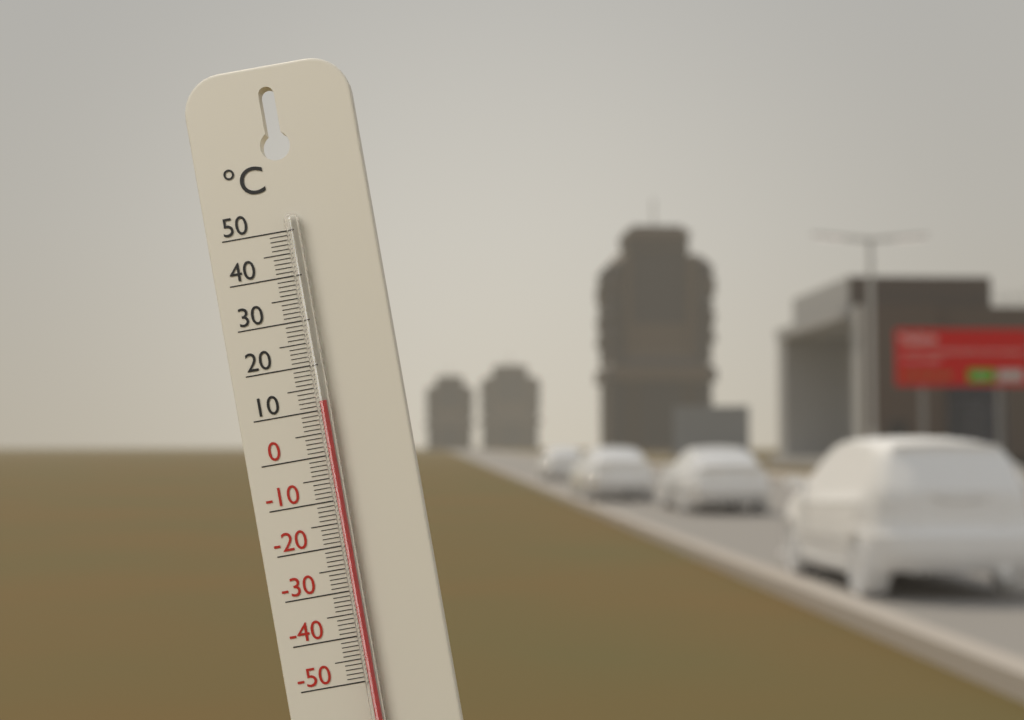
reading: 12 °C
